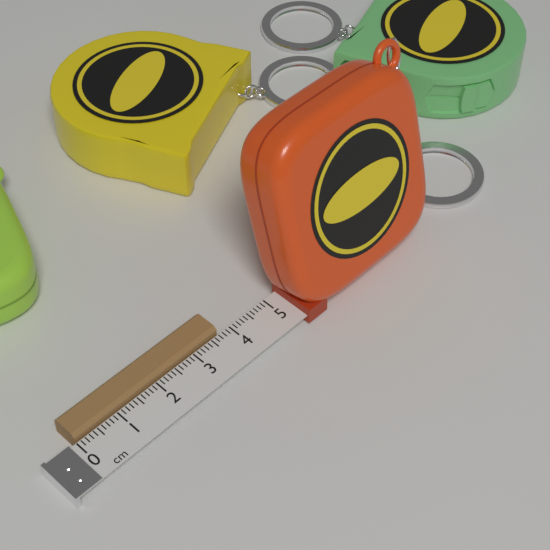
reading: 3.7 cm
